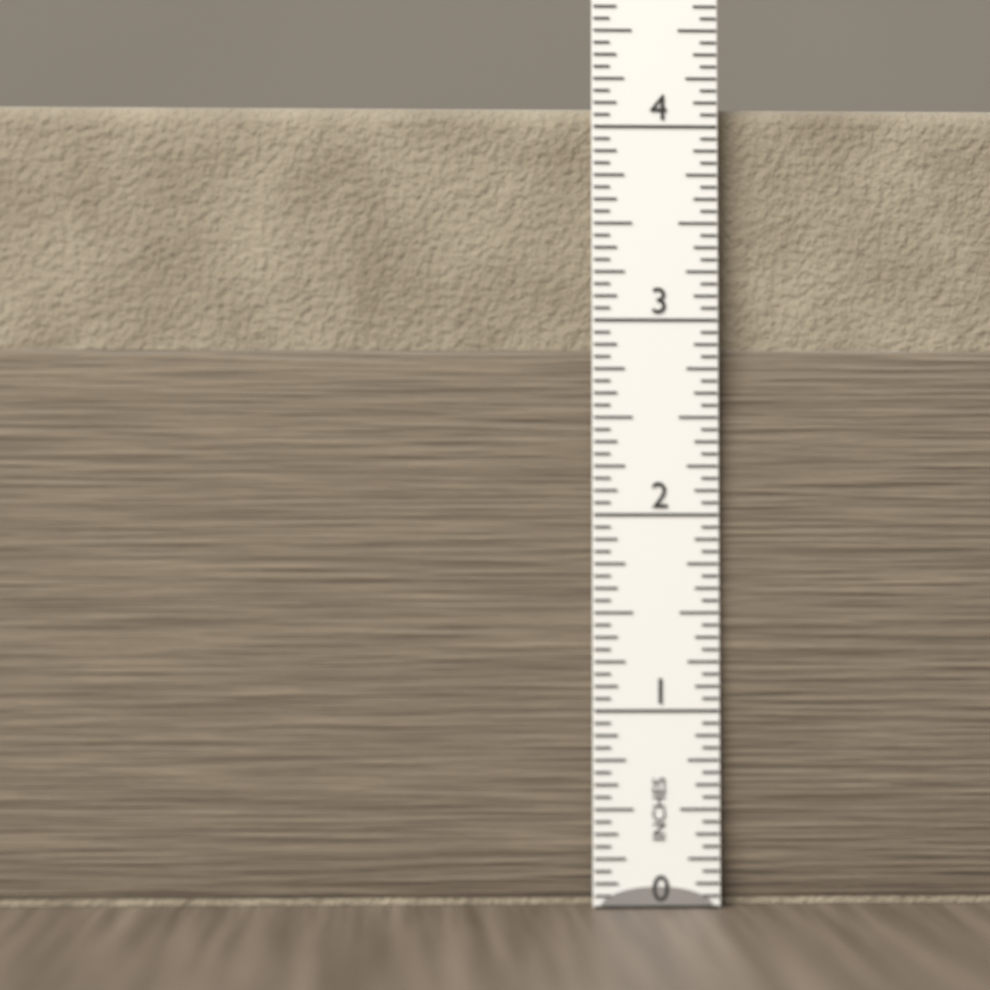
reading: 4.1250 in
